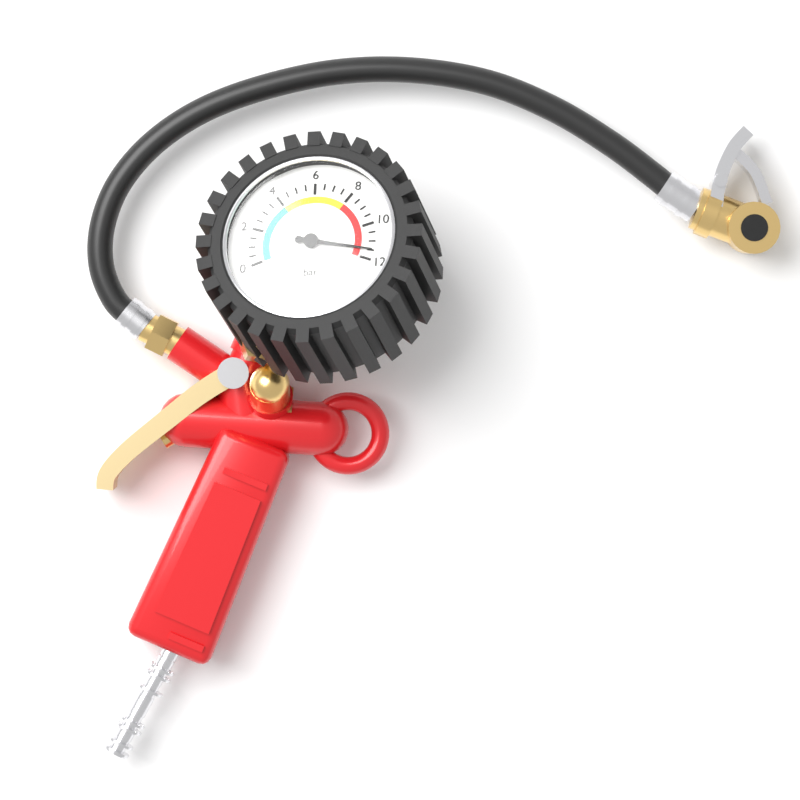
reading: 11.5 bar
